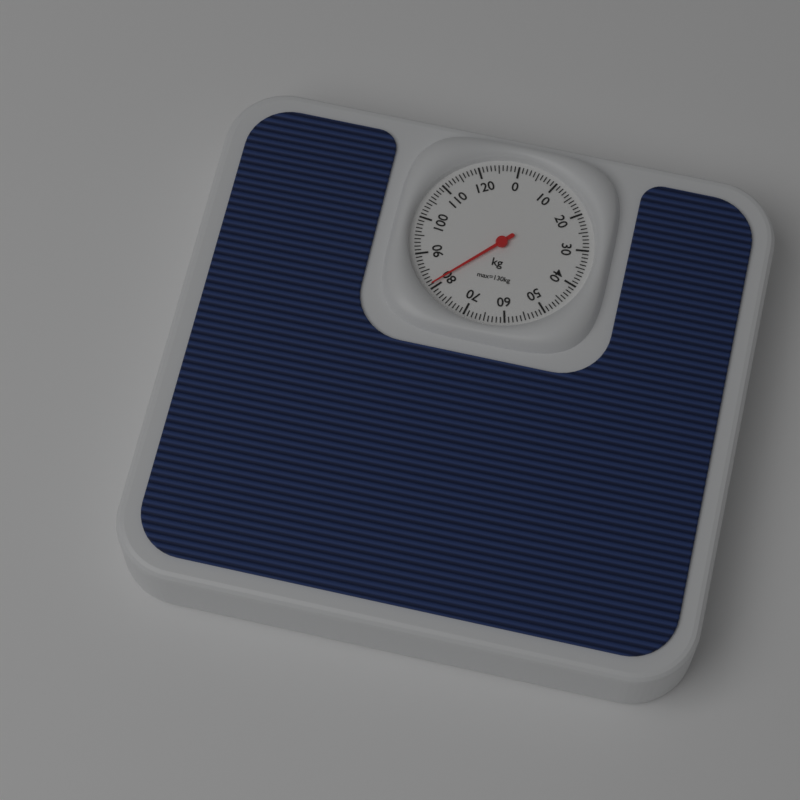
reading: 81 kg
